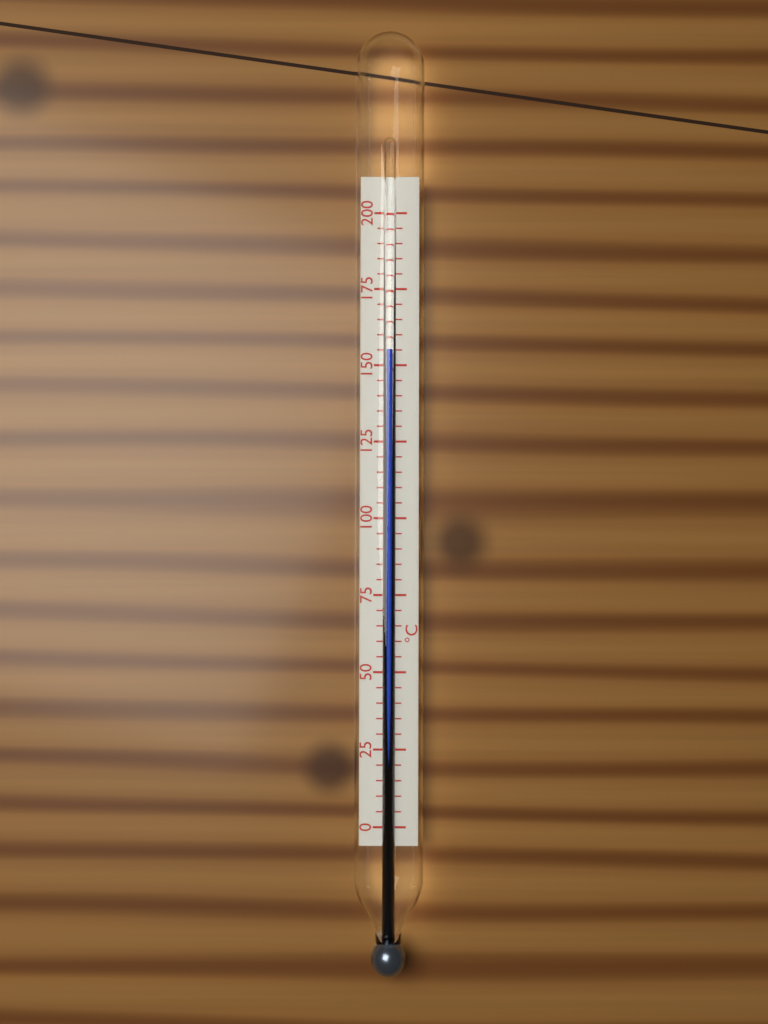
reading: 155 °C
